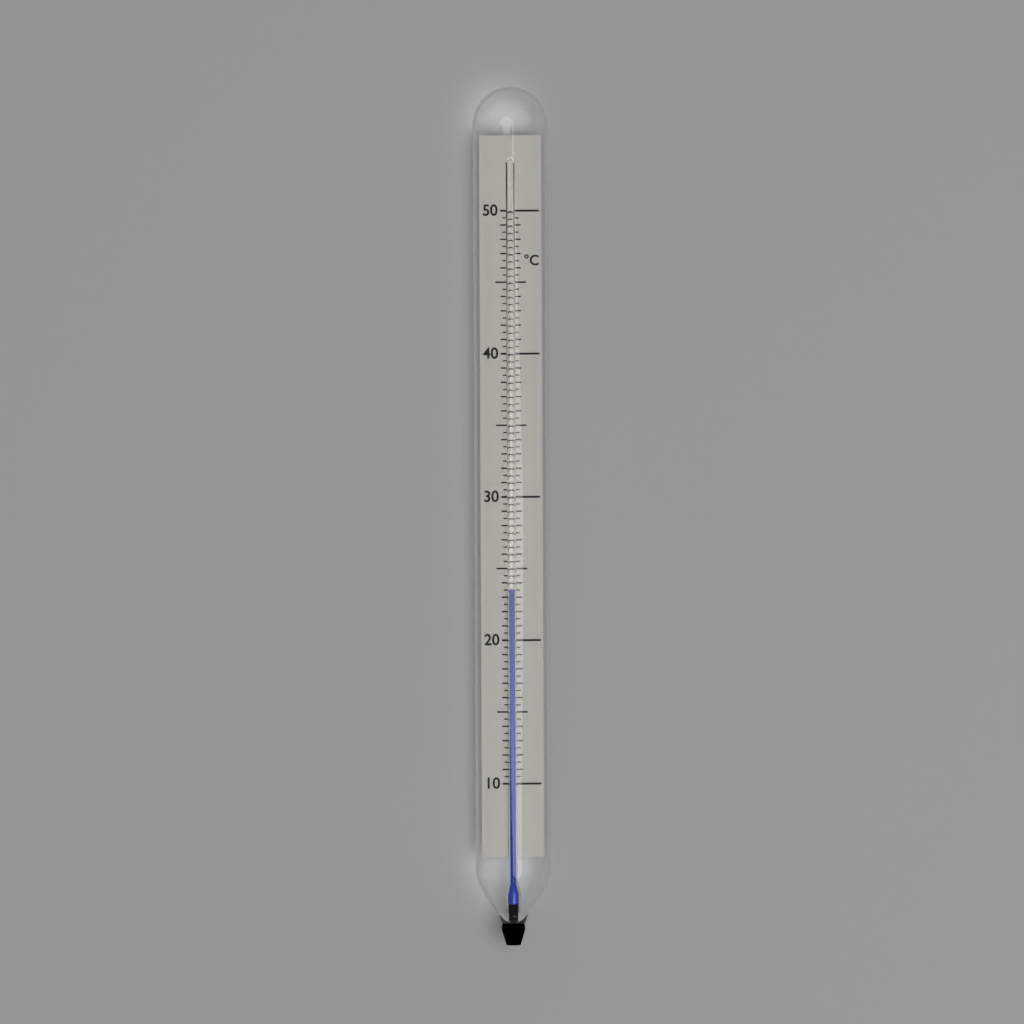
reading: 23.5 °C
